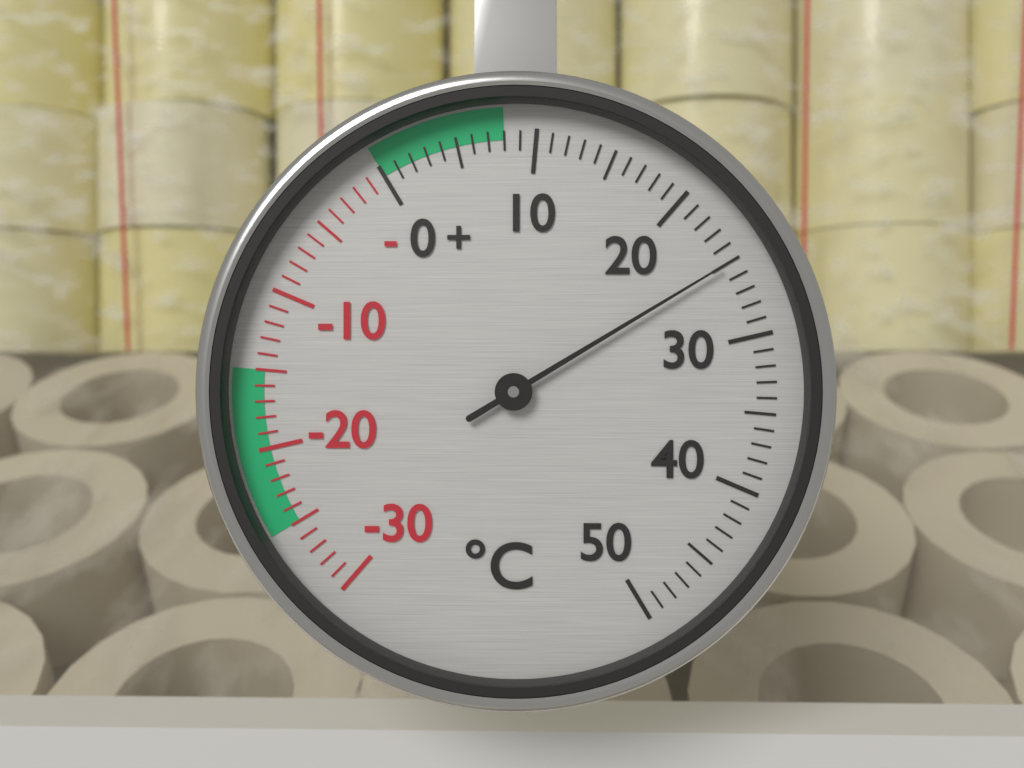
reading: 25 °C
